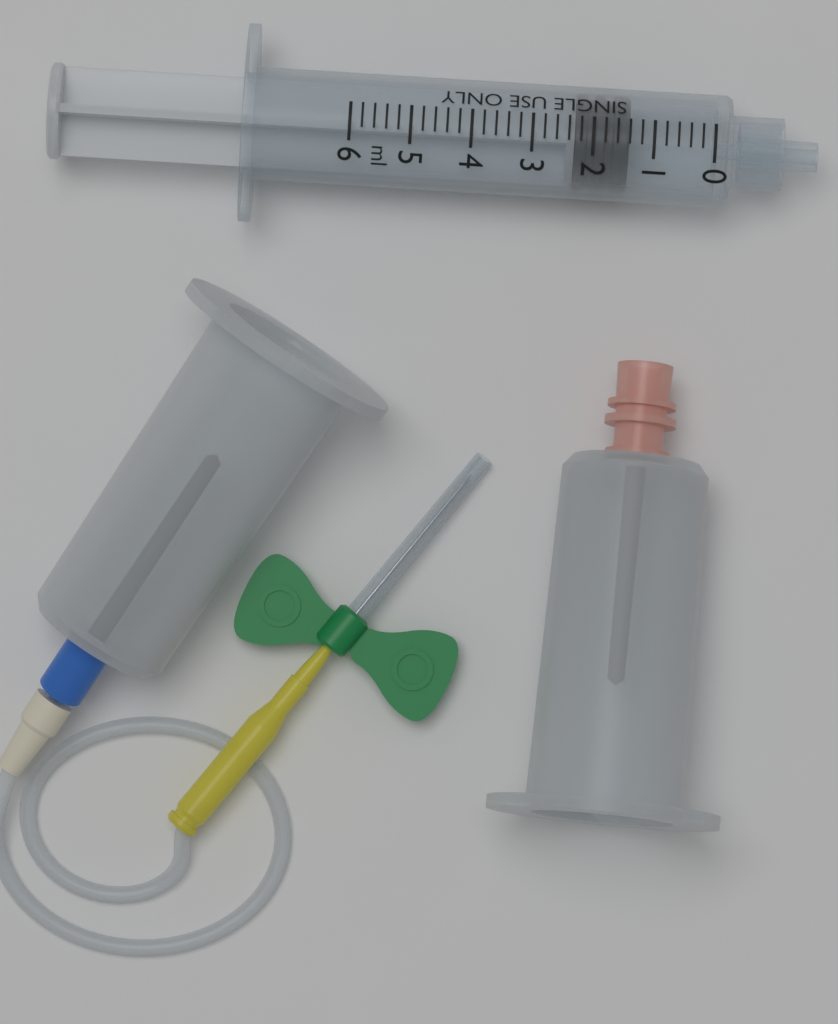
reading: 1.4 ml
